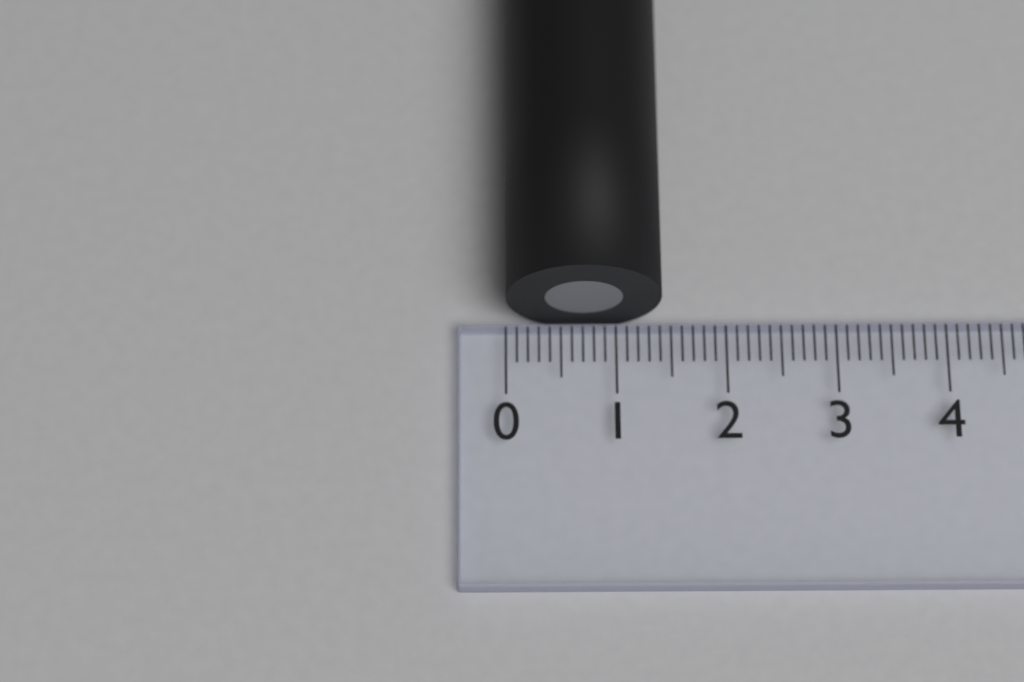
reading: 1.4 (no unit)
